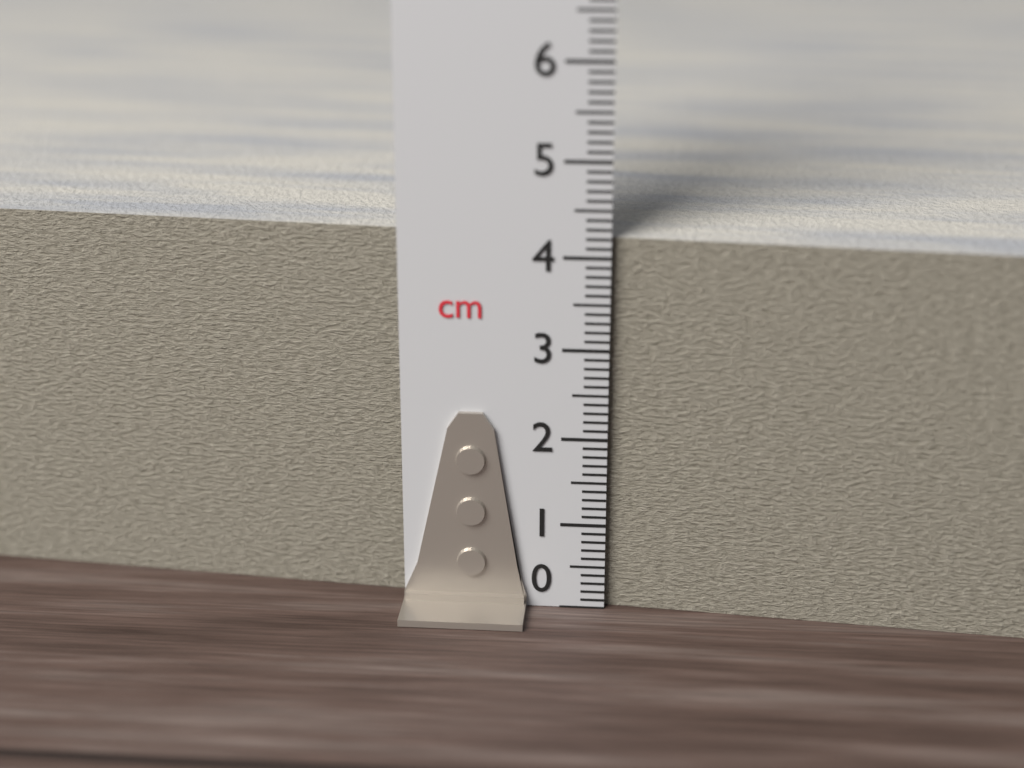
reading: 4.2 cm
